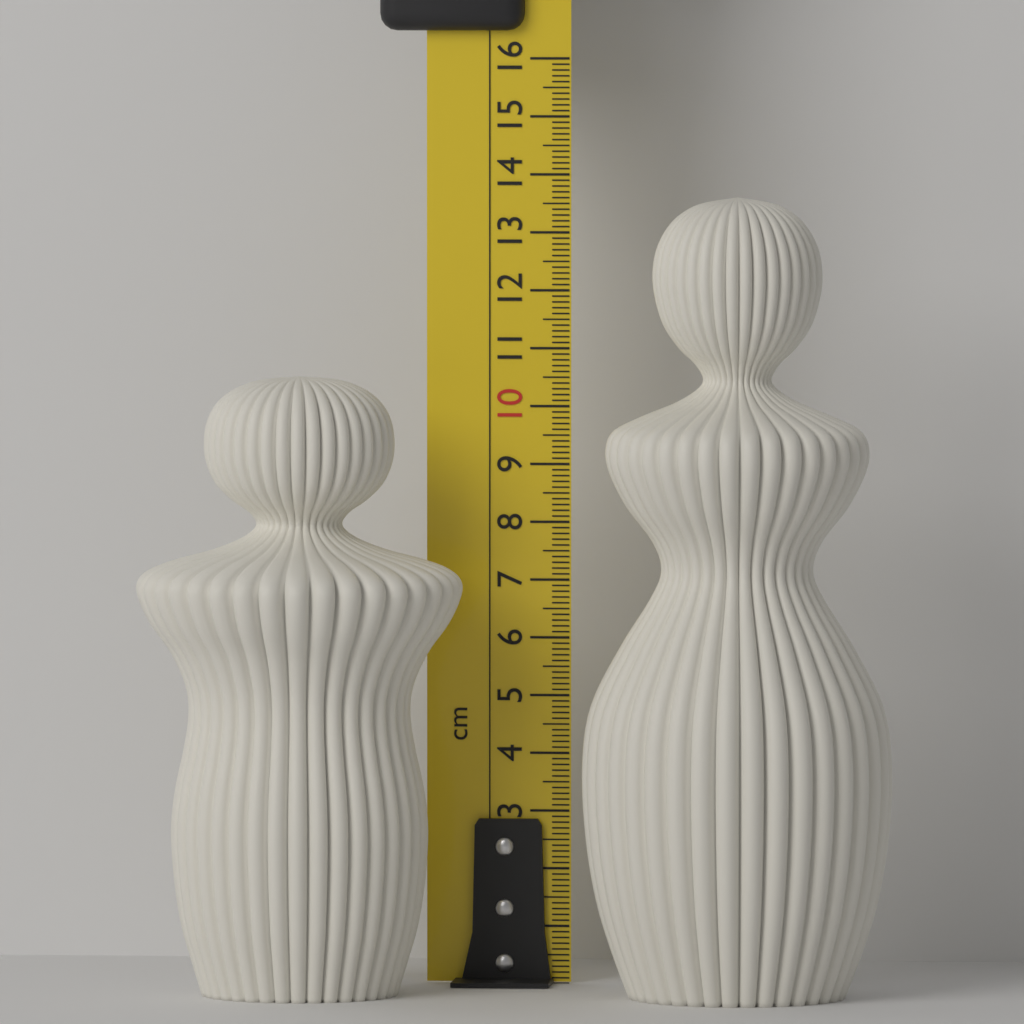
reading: 10.6 cm
